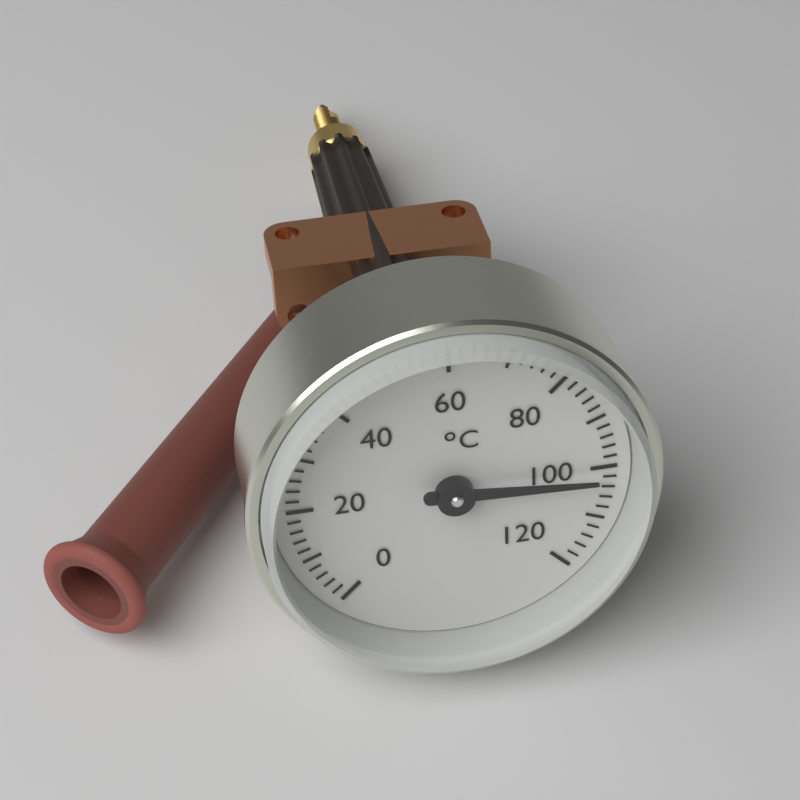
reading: 102 °C
